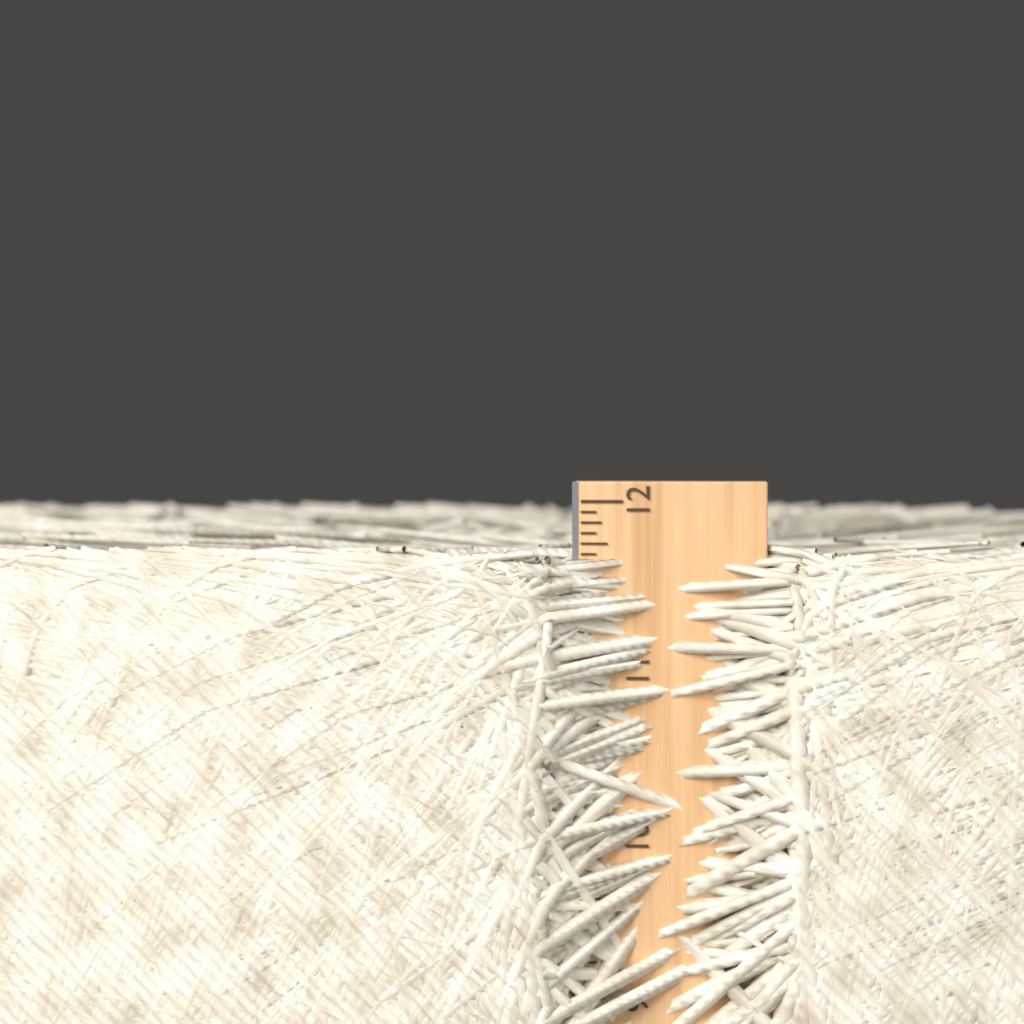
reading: 11.7500 in
